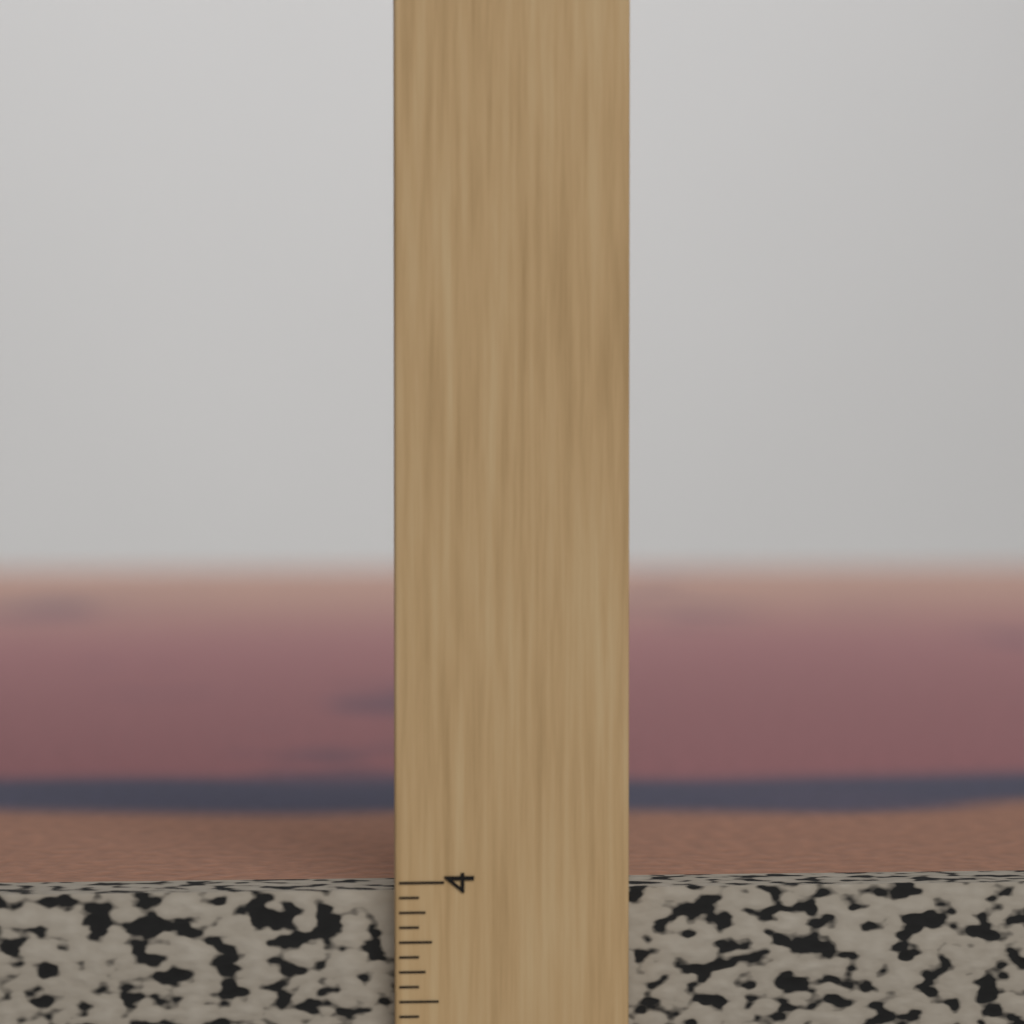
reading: 3.9375 inch
